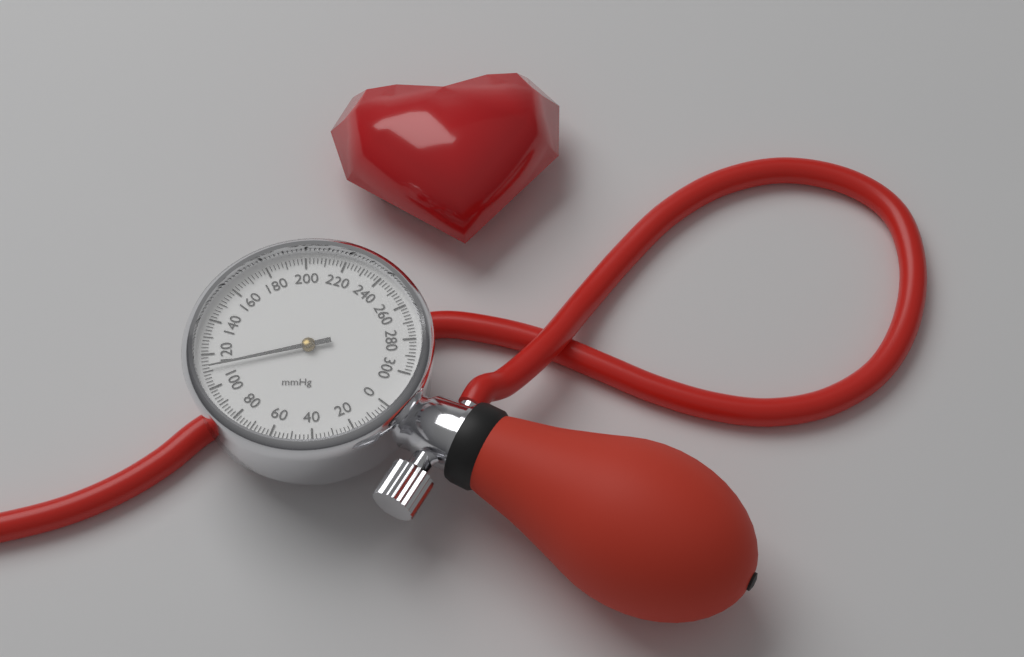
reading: 112 mmHg
